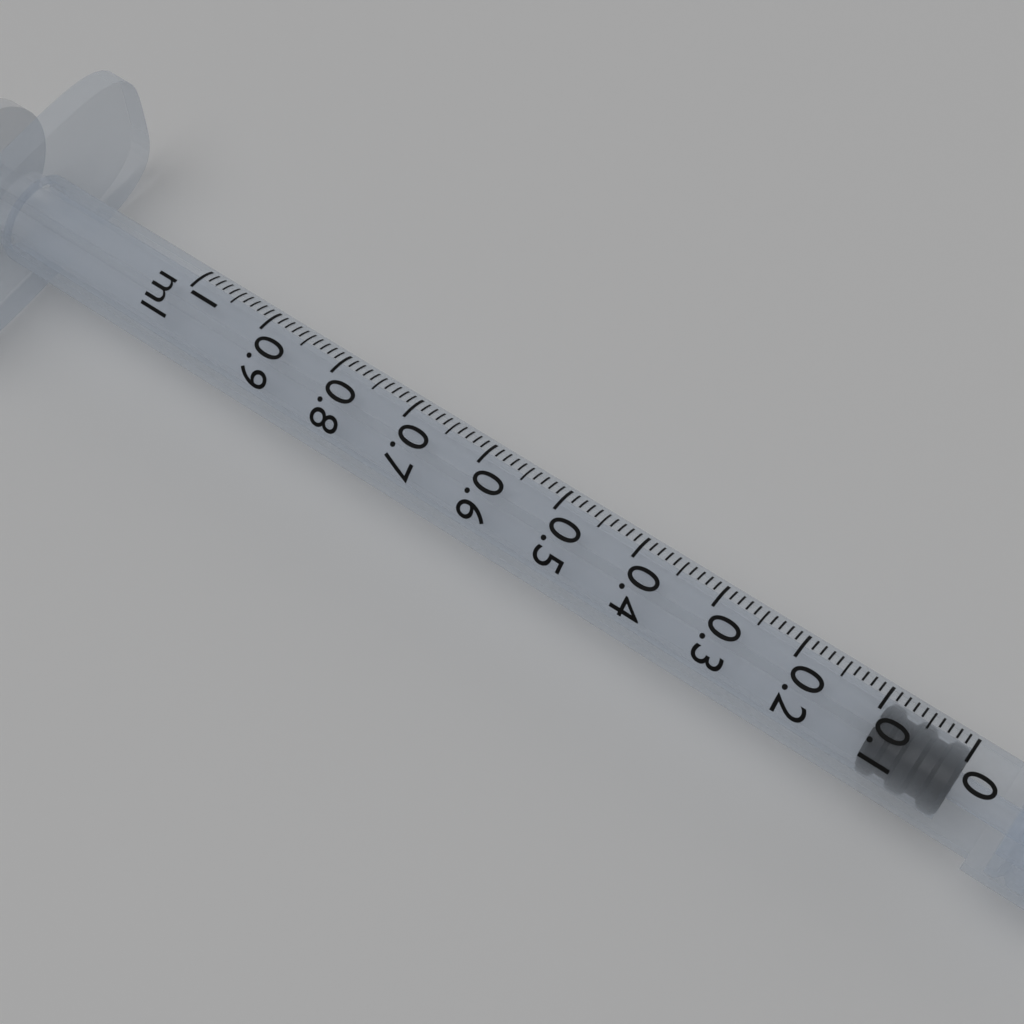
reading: 0.00 ml
